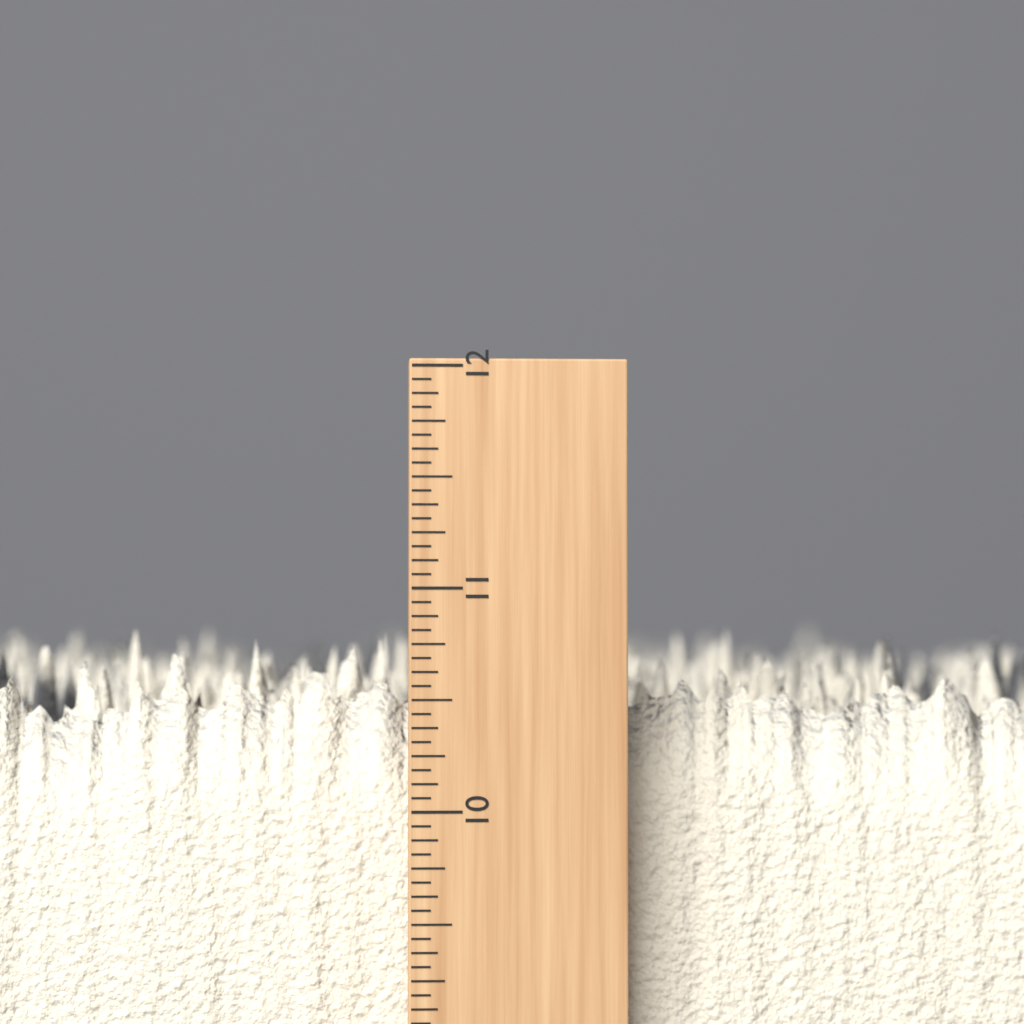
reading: 10.8125 inch
